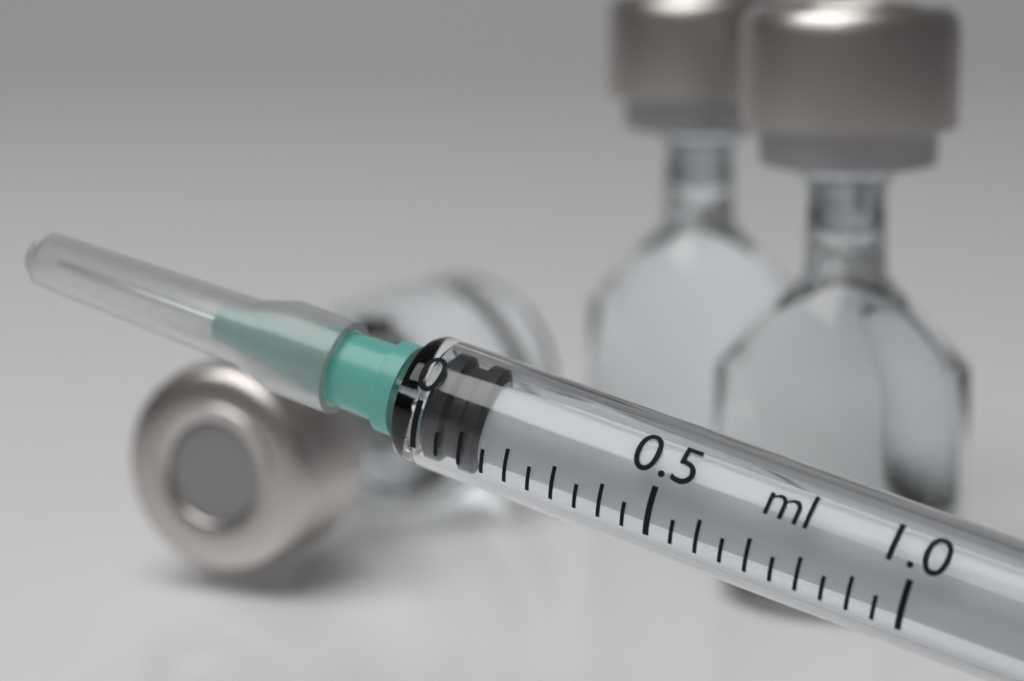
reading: 0.00 ml
